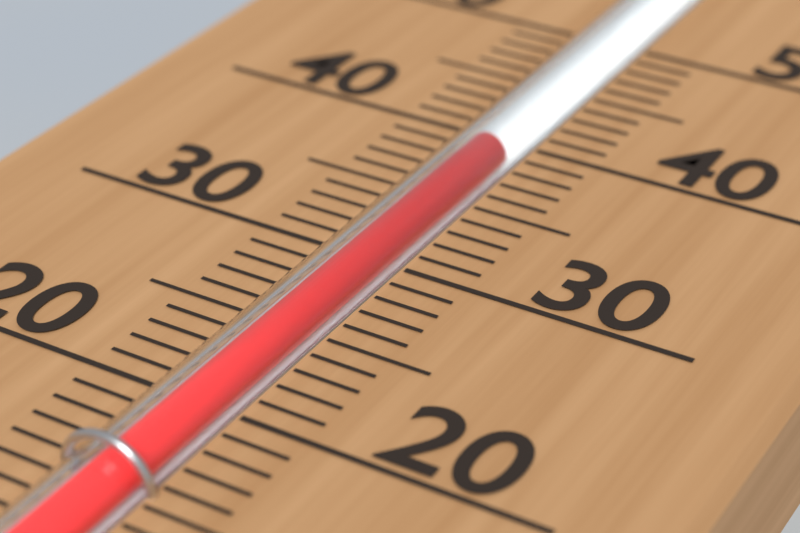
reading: 39 (no unit)
